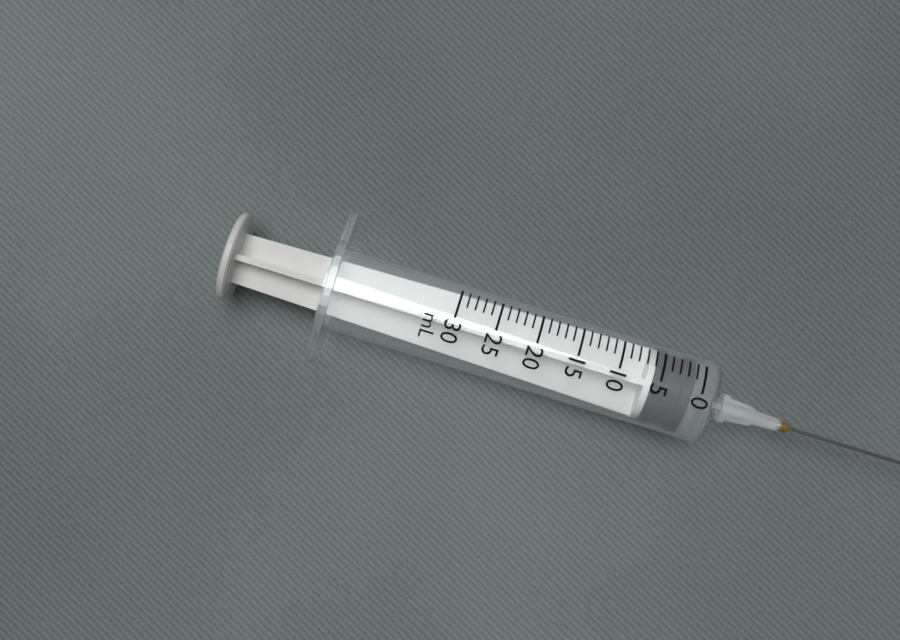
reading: 1 mL
